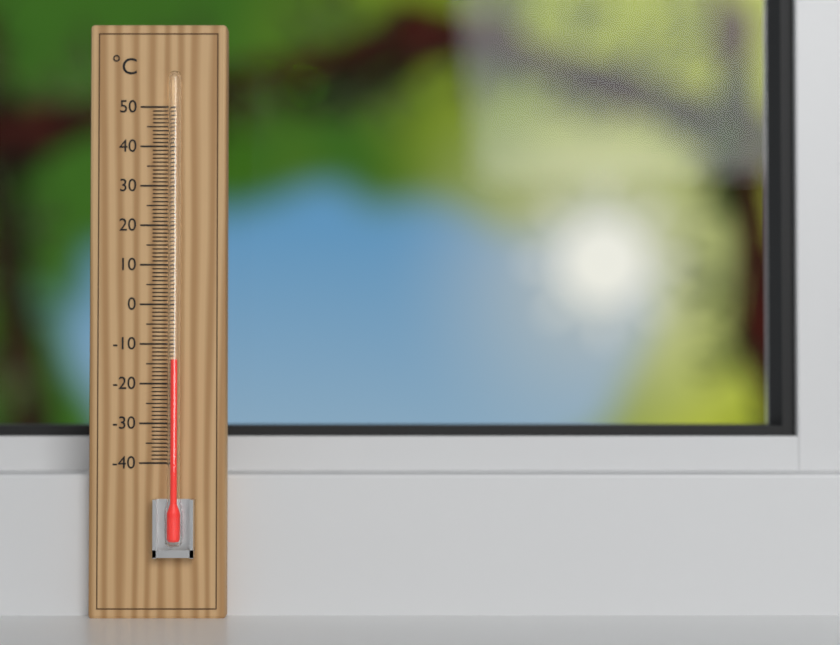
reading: -14 °C
